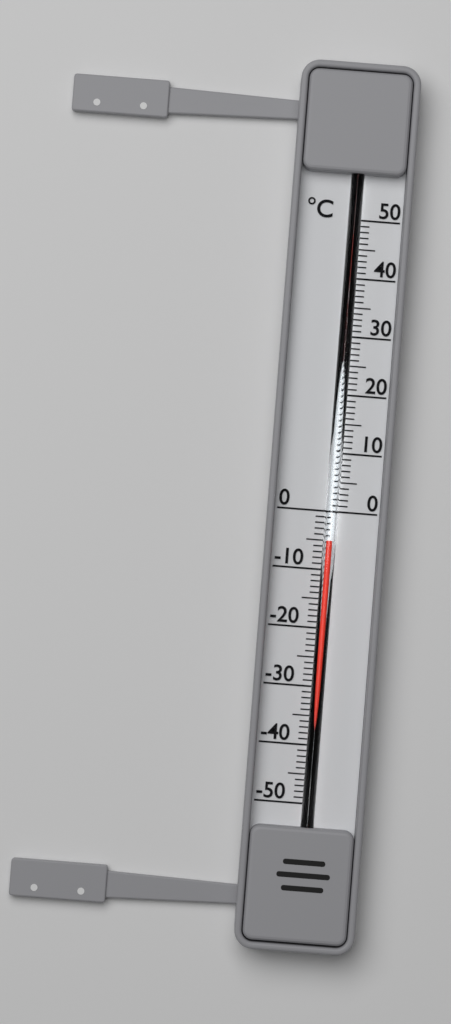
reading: -5 °C
